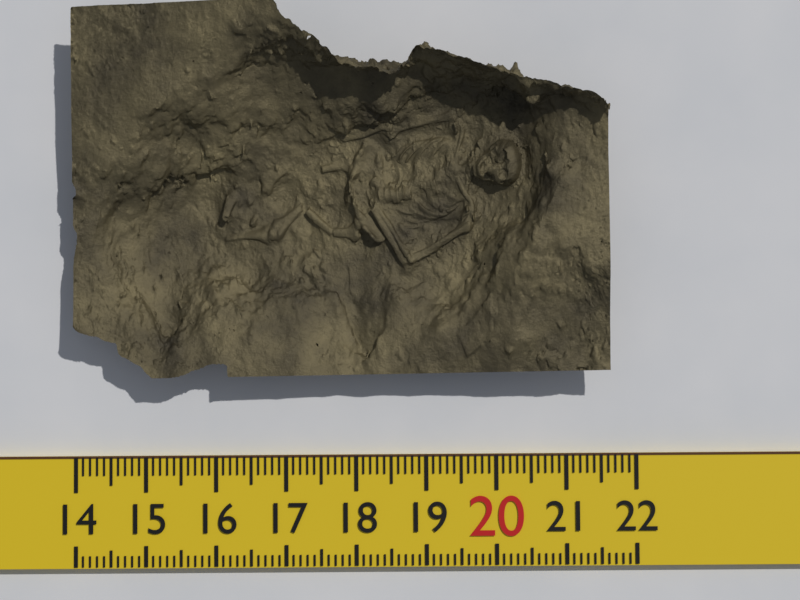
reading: 21.6 (no unit)
